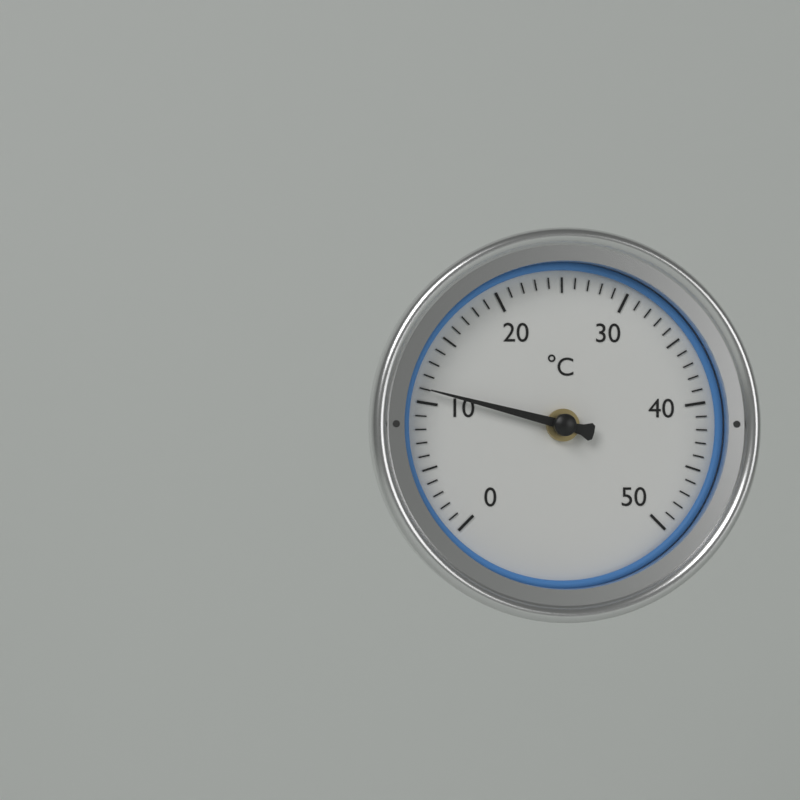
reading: 11 °C
